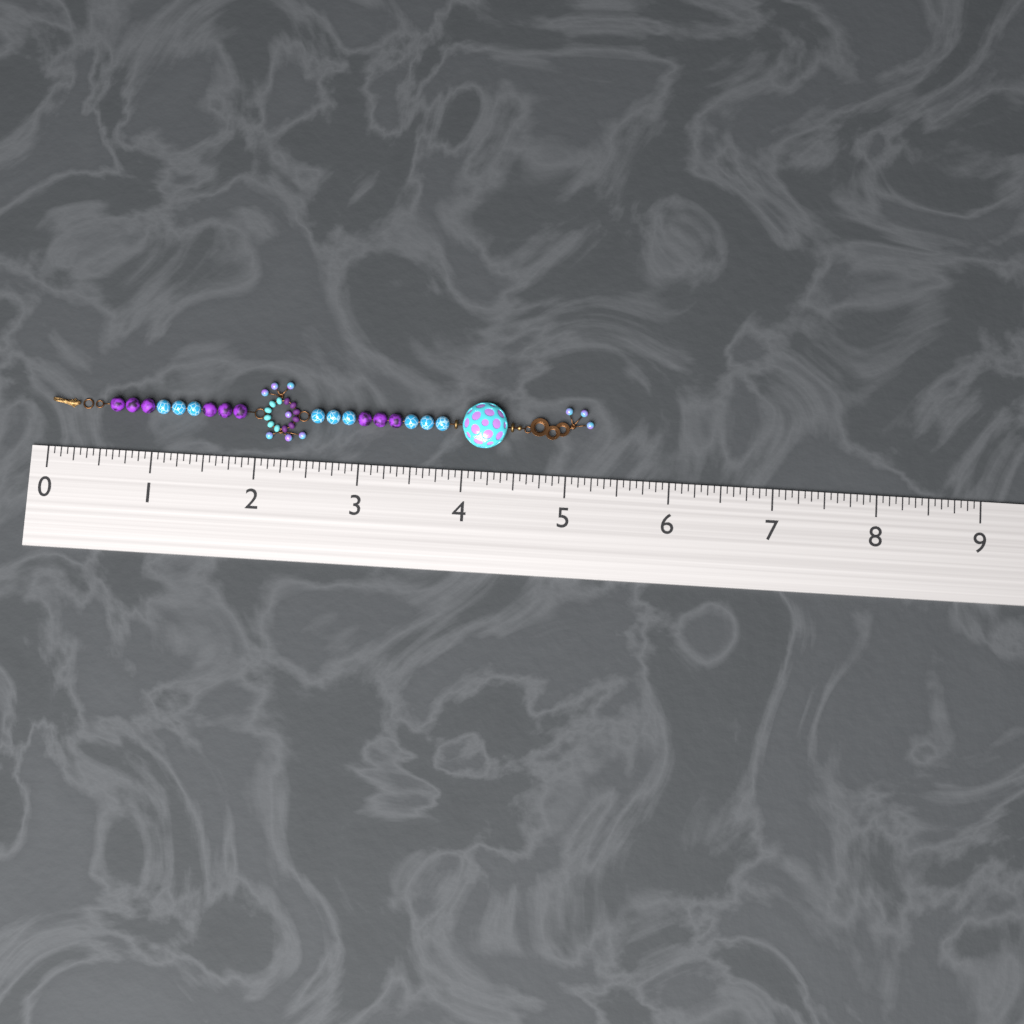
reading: 5.2500 (no unit)
